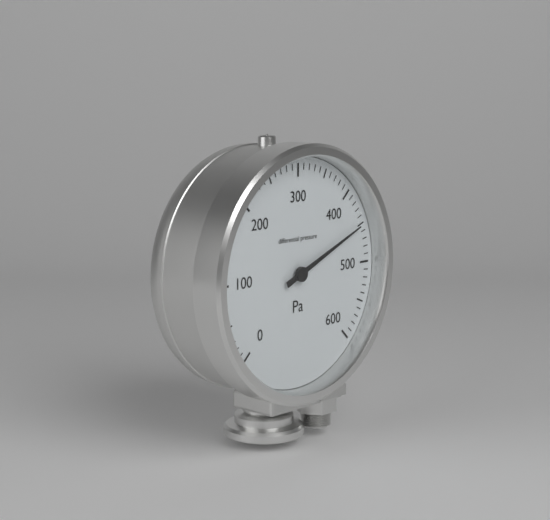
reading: 450 Pa
